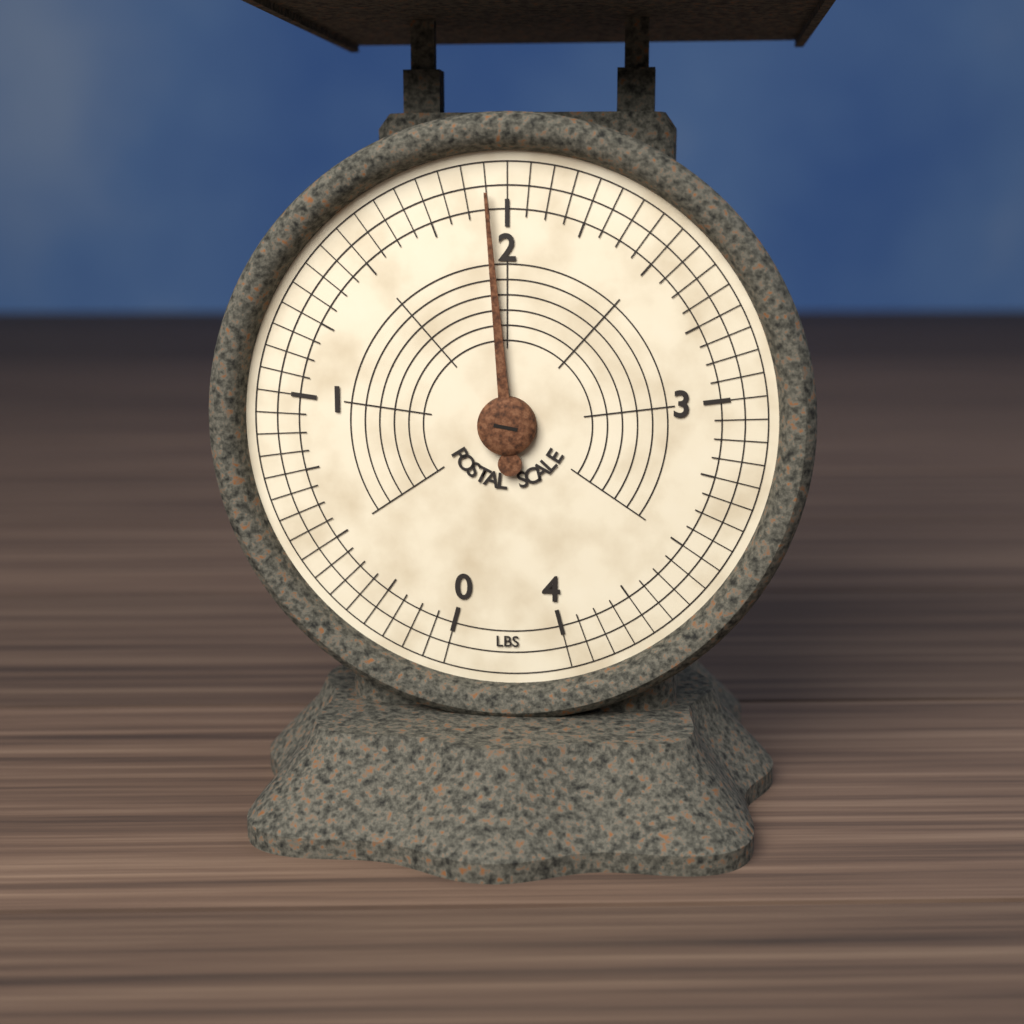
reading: 1.9375 lbs
